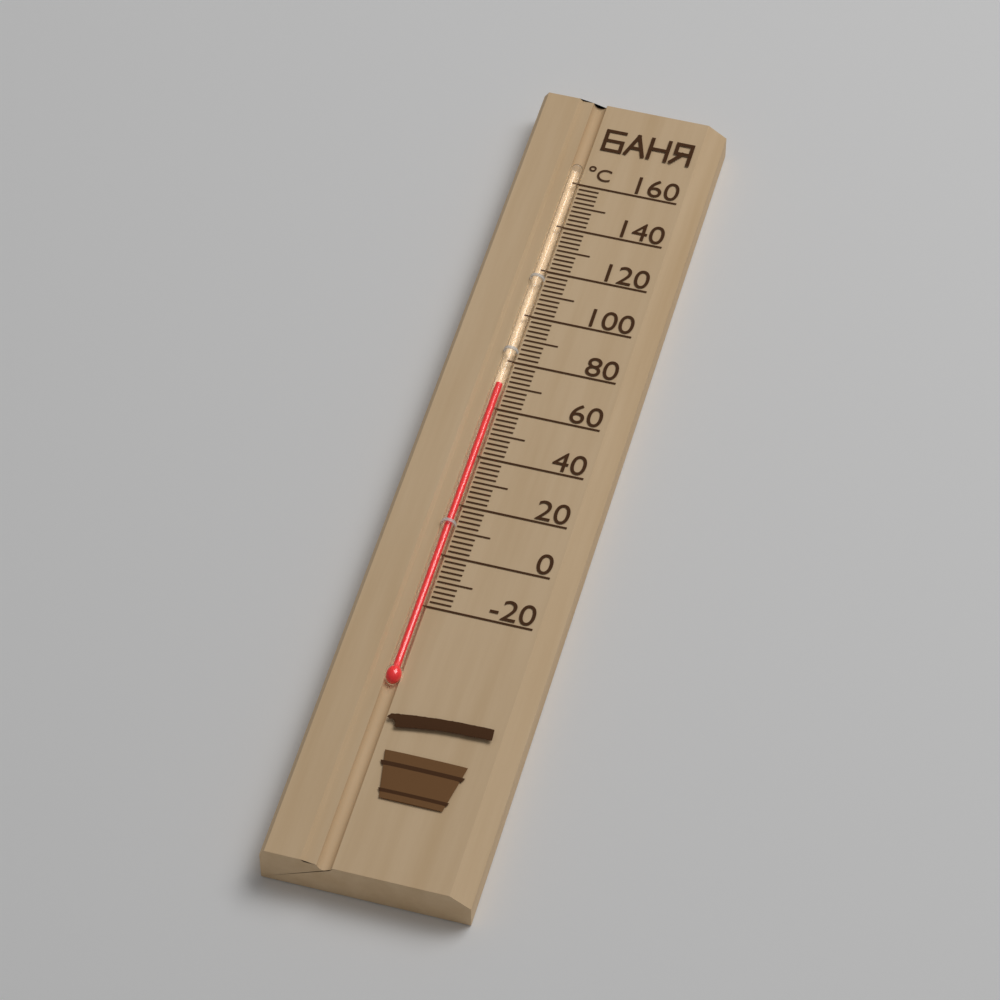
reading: 70 °C
